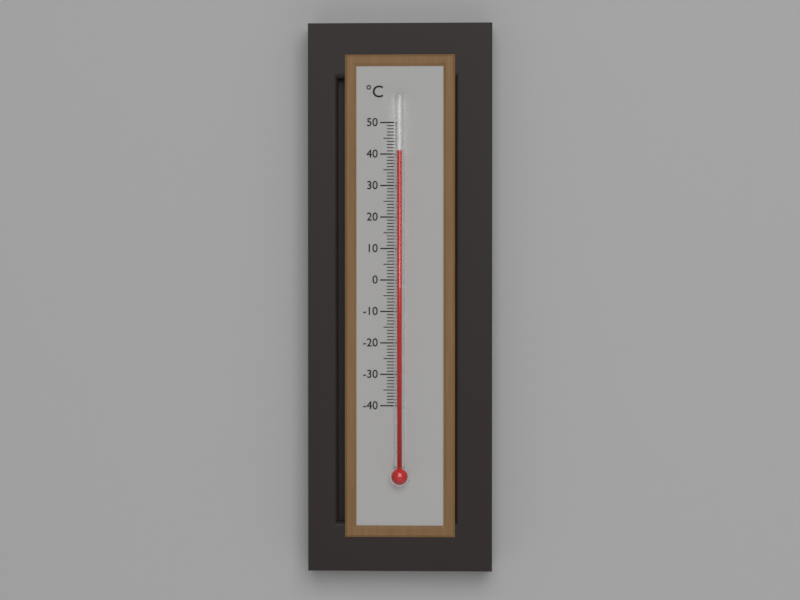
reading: 41 °C
